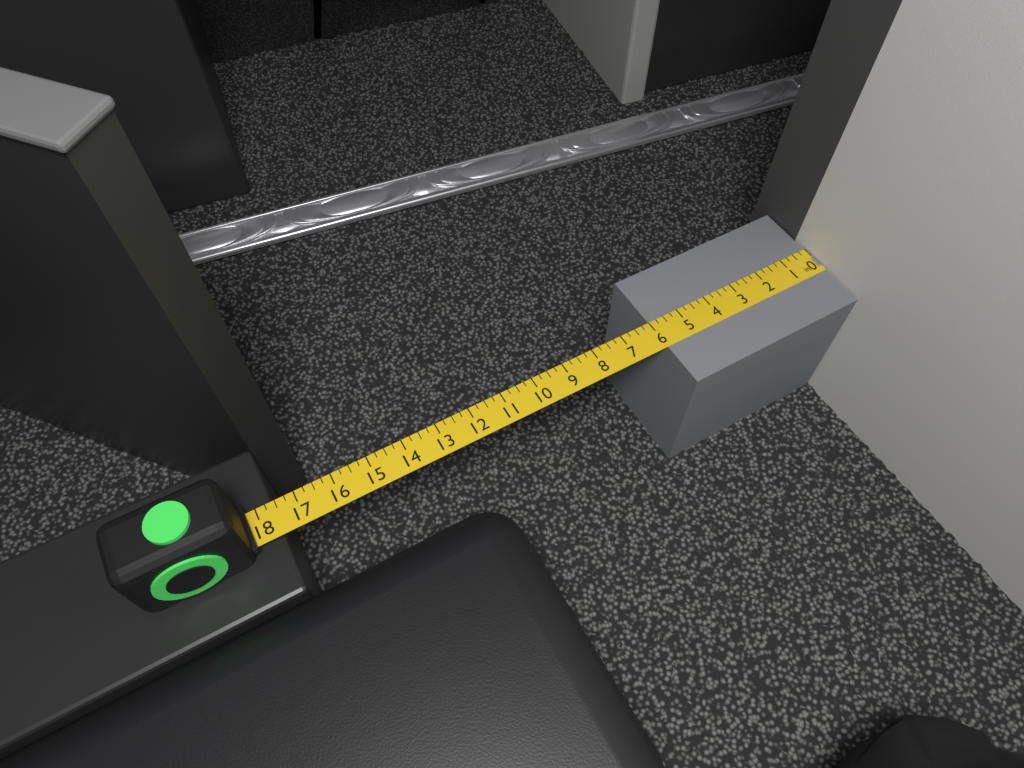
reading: 6.00 in
